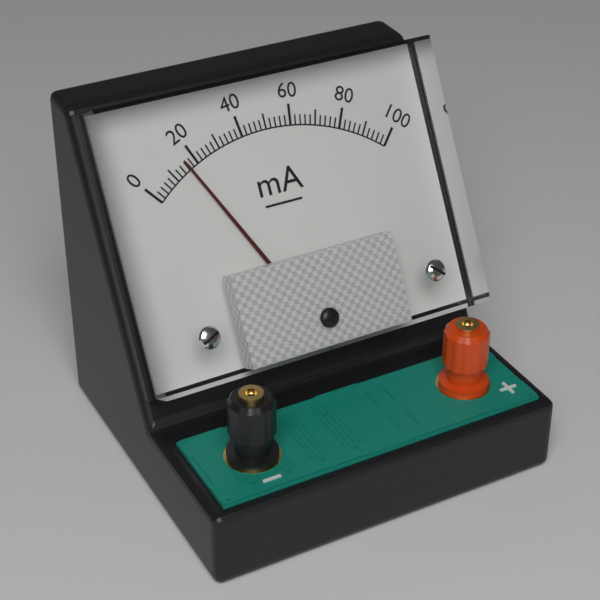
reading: 16 mA
